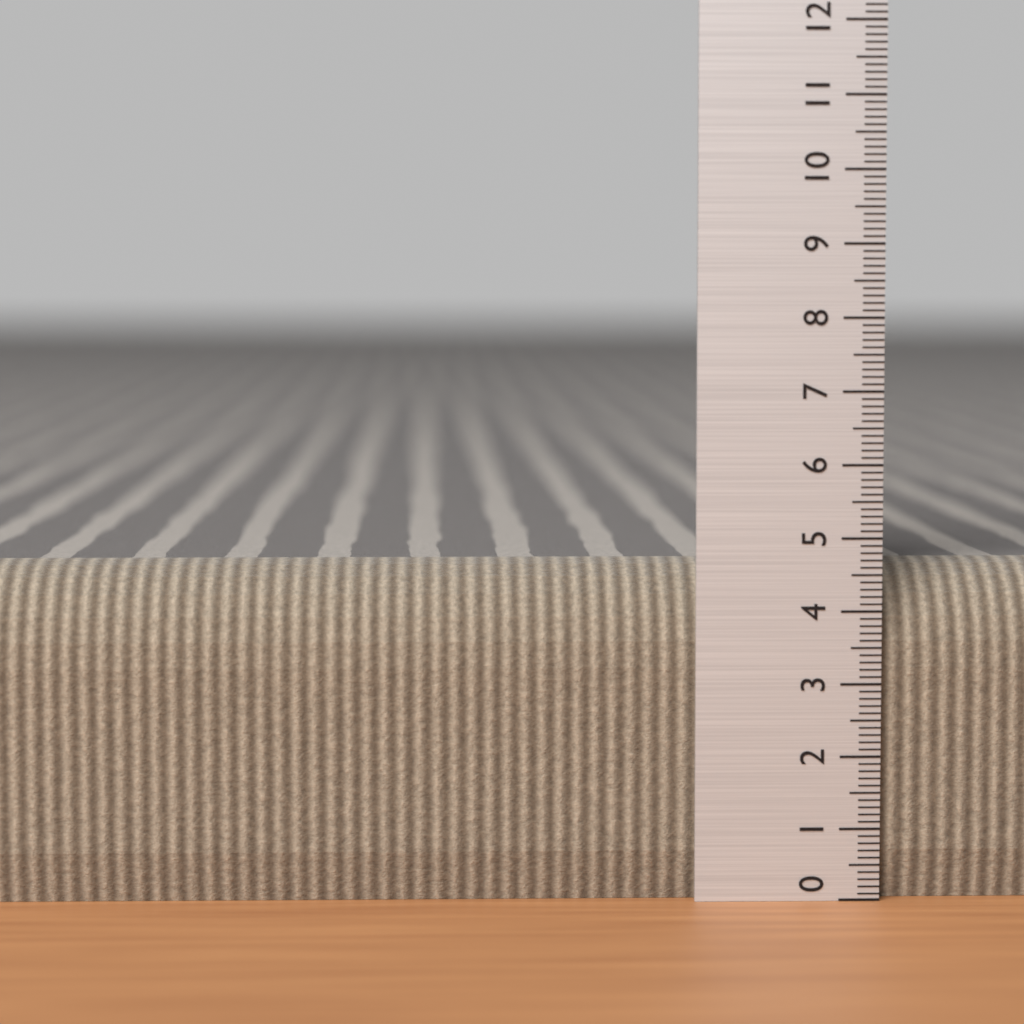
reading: 4.6 (no unit)
